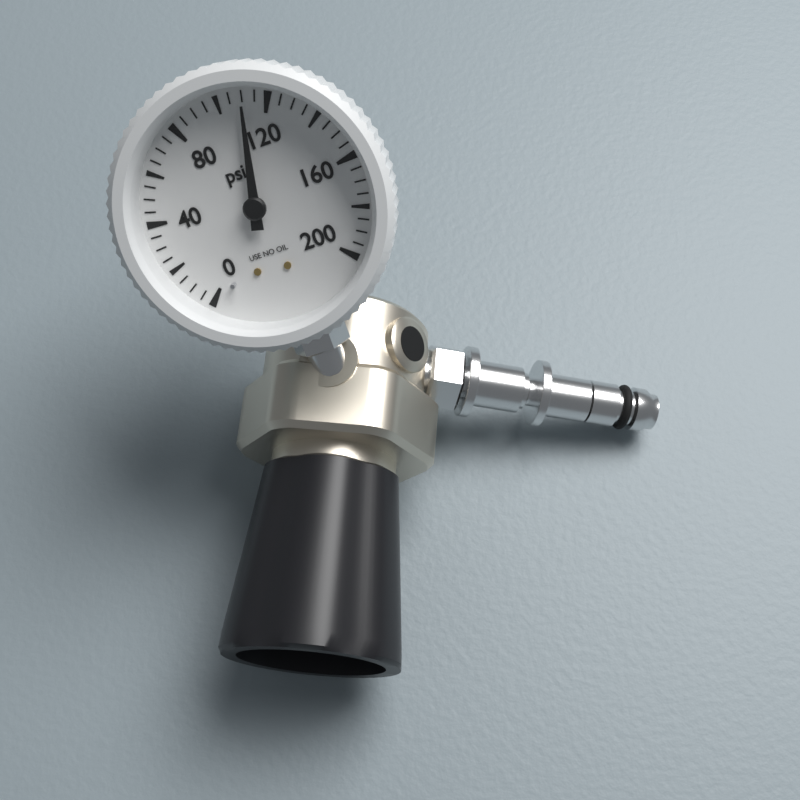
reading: 110 psi
